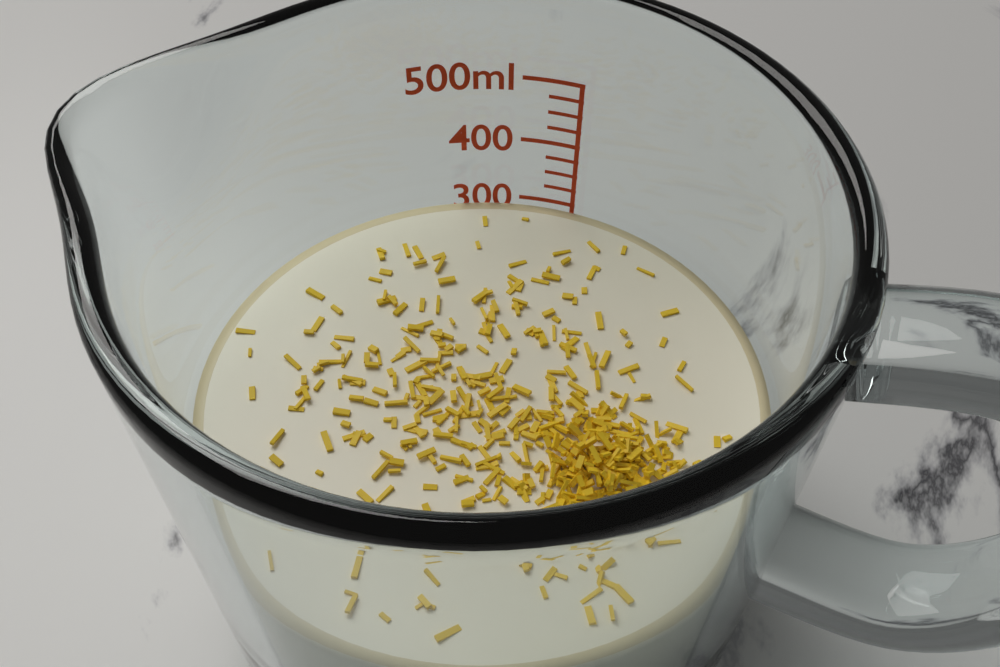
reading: 290 ml
